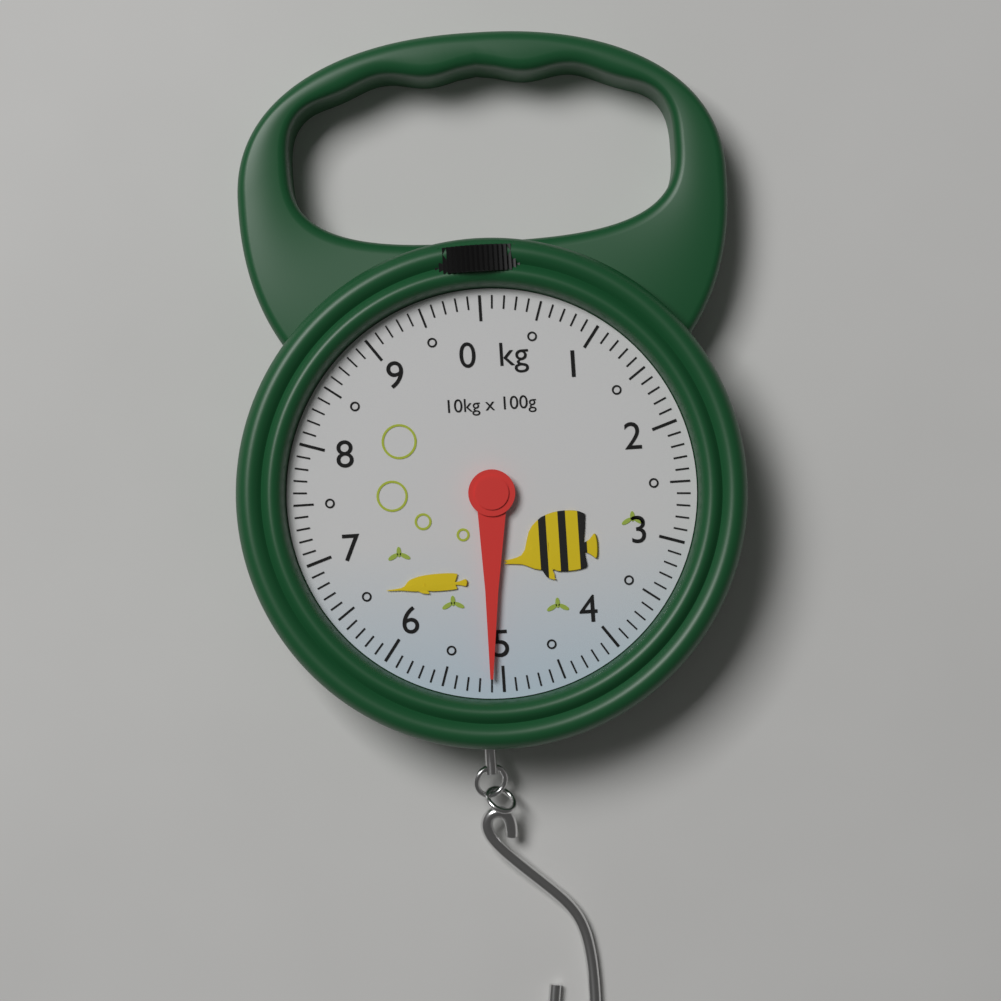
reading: 5.1 kg
